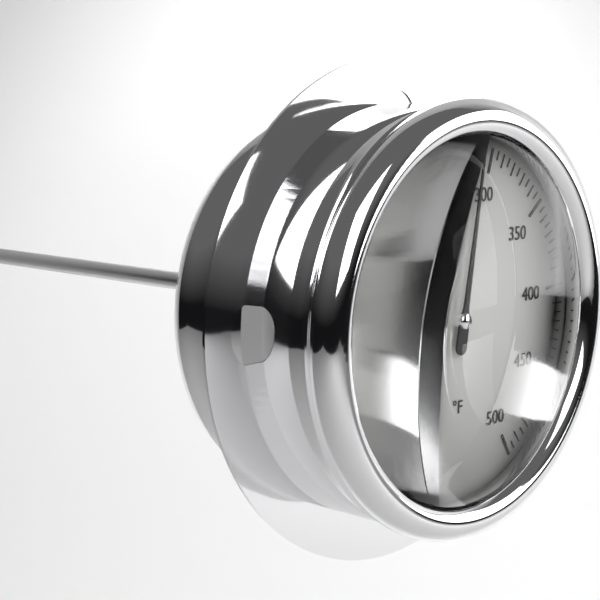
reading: 290 °F
